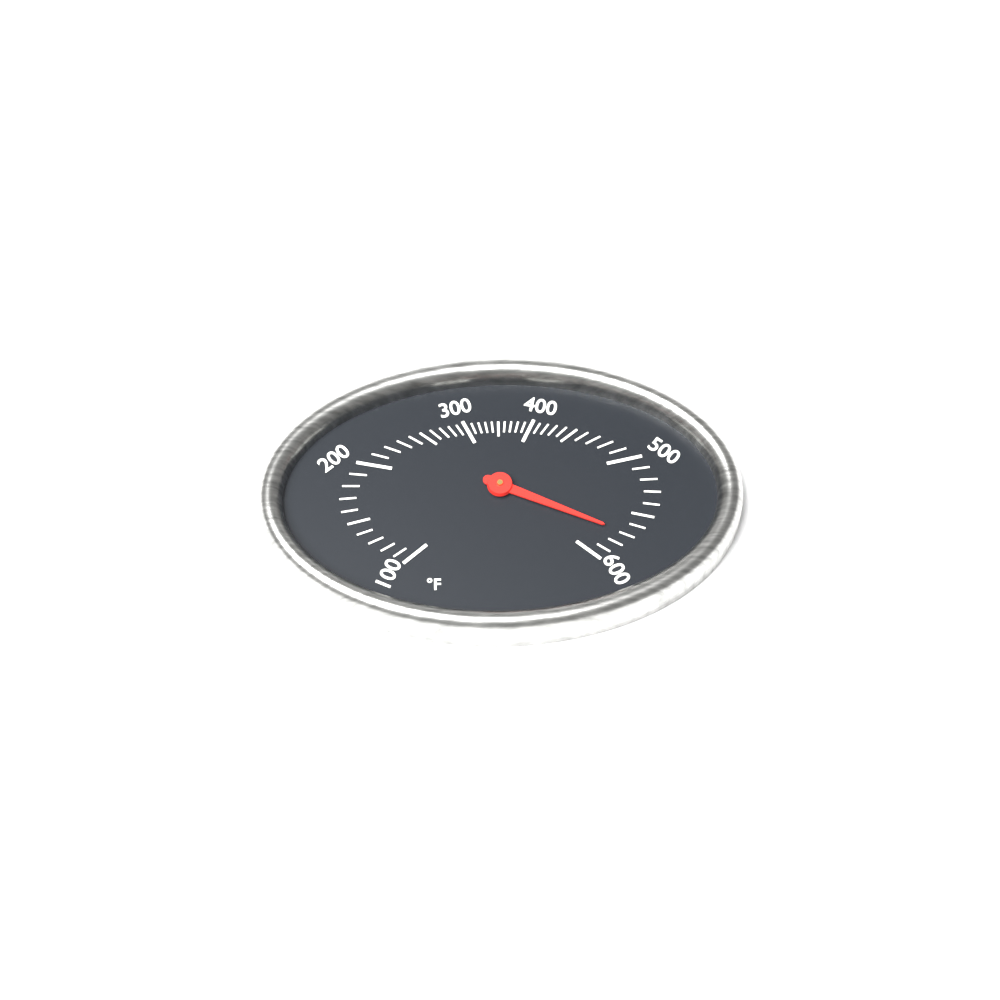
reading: 570 °F
